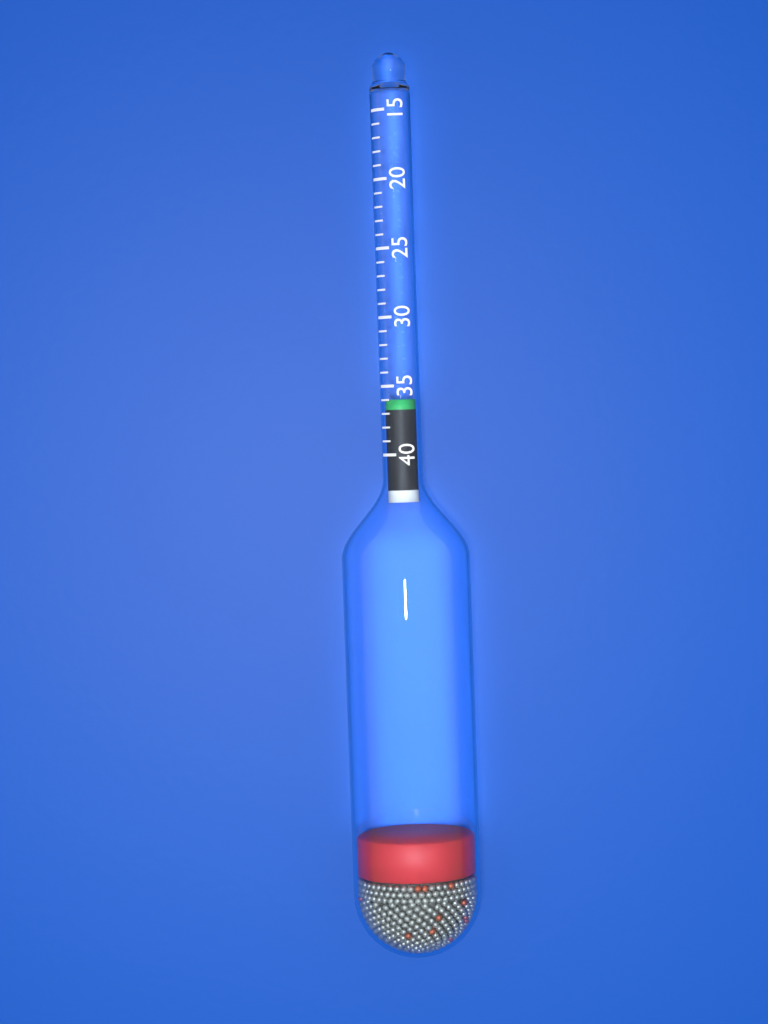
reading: 36 (no unit)
